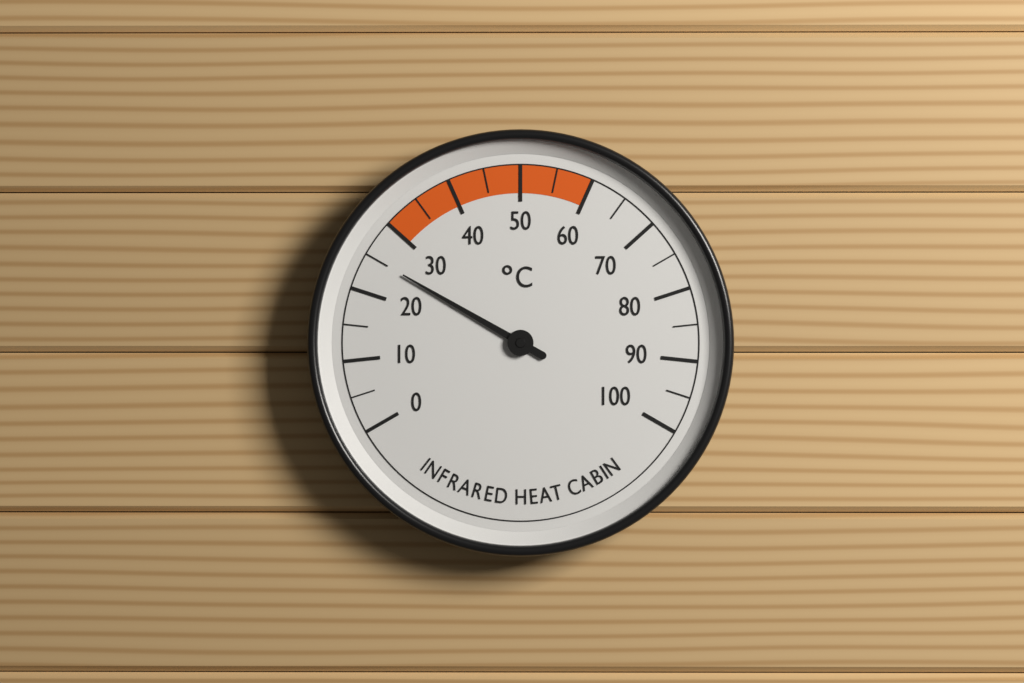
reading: 25 °C
